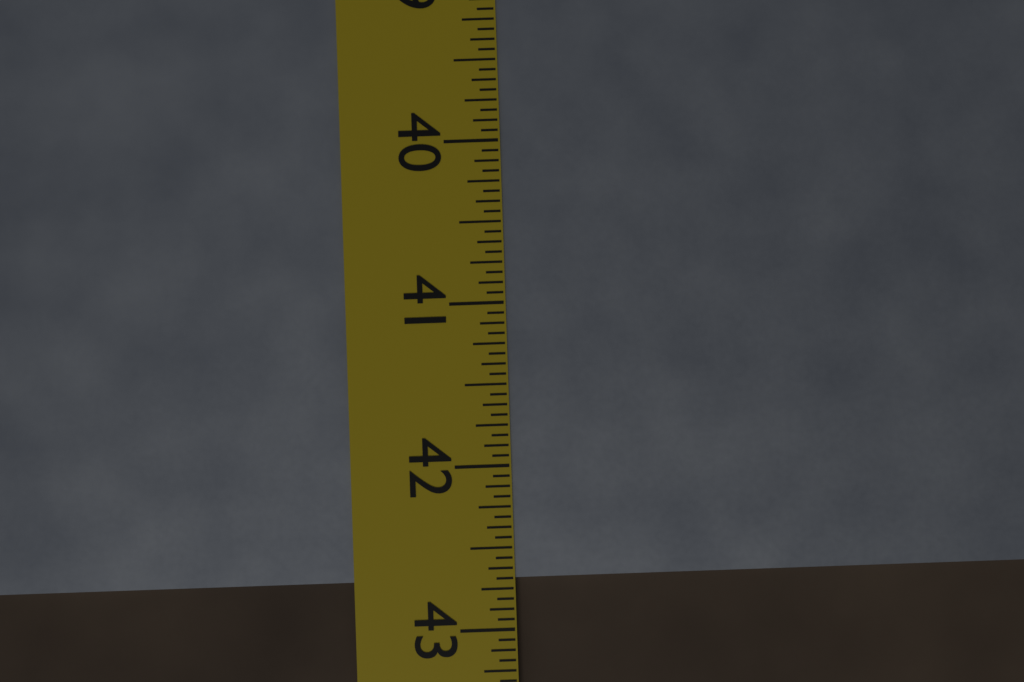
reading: 42.6875 in
